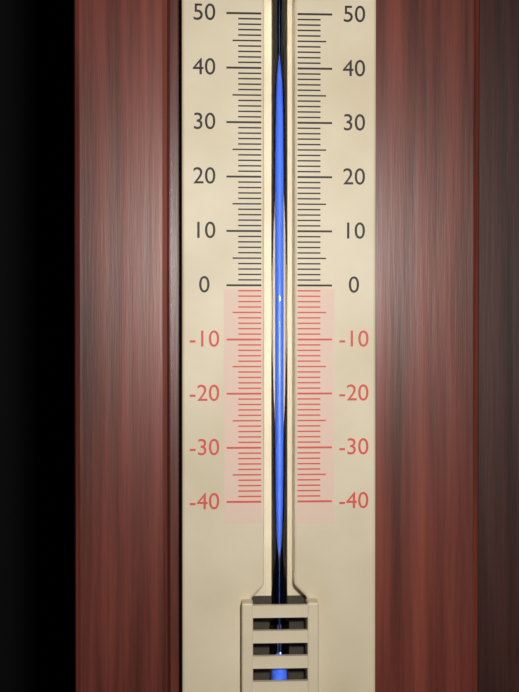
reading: 43 (no unit)
